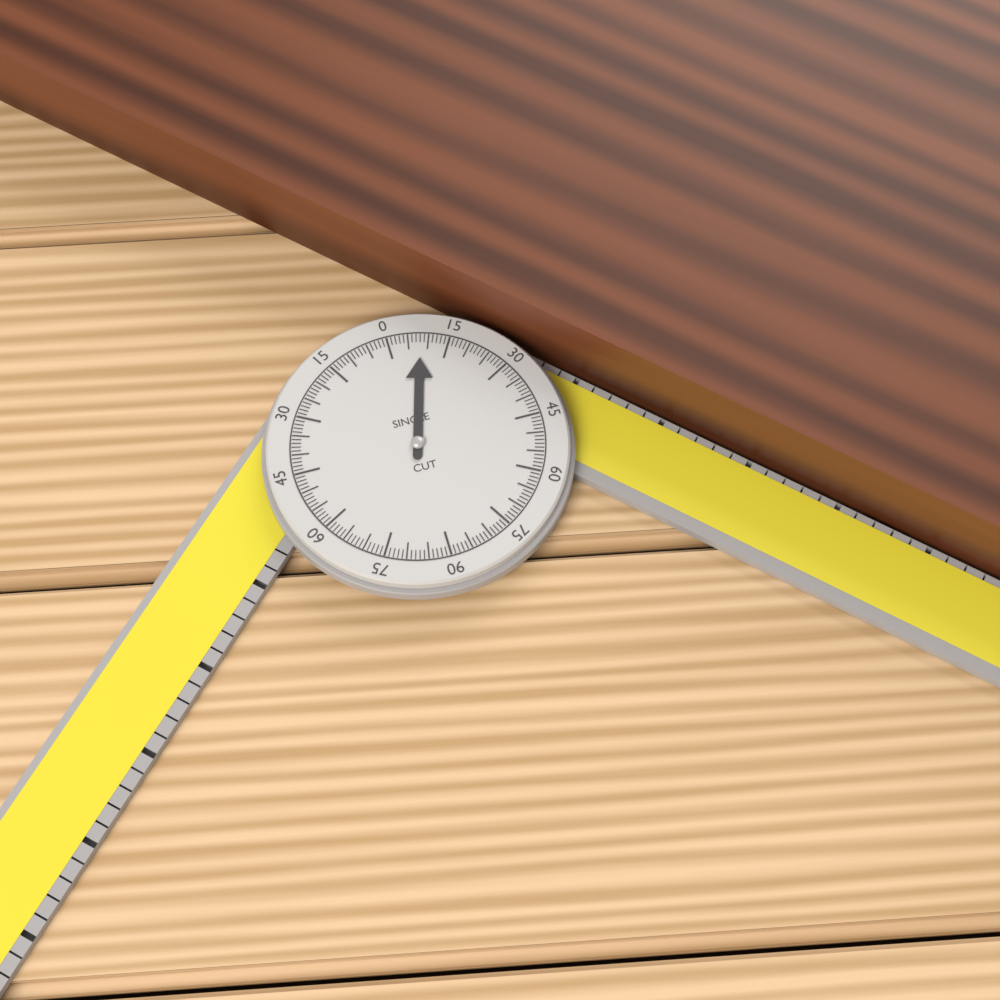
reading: 8 °
